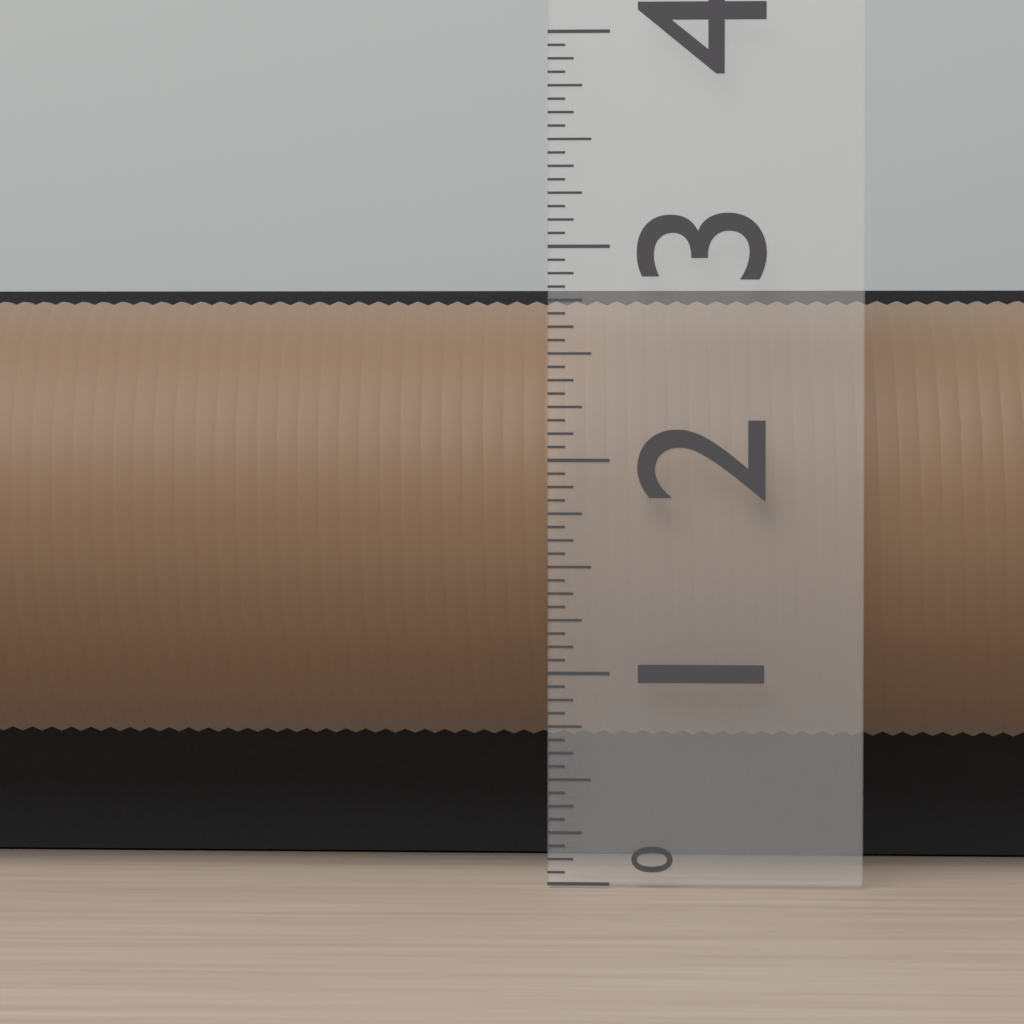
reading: 2.8125 (no unit)
